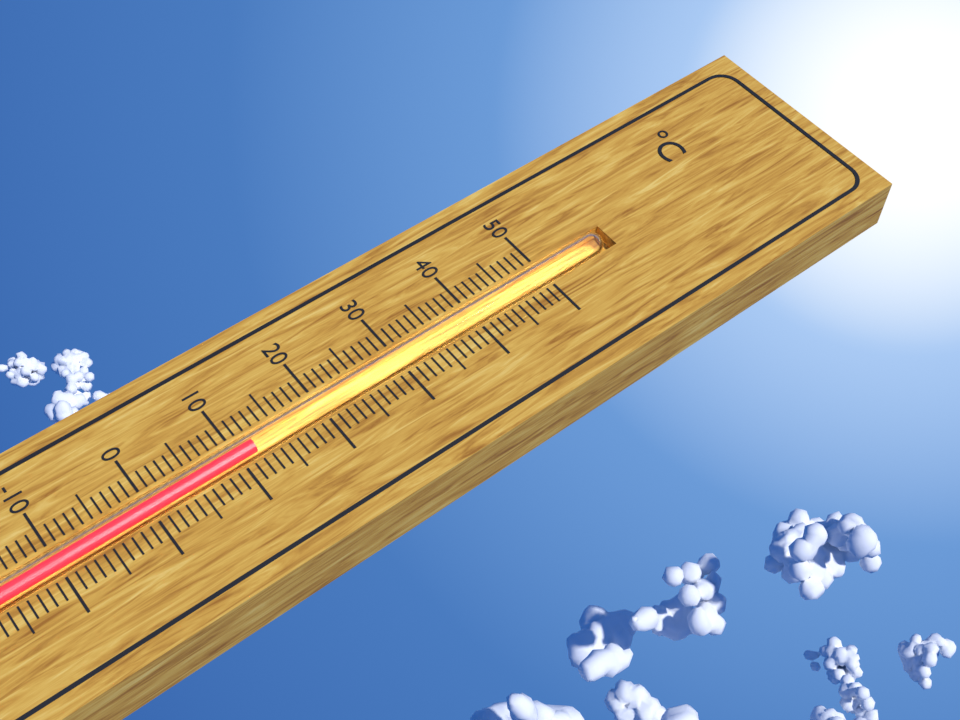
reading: 12 °C
